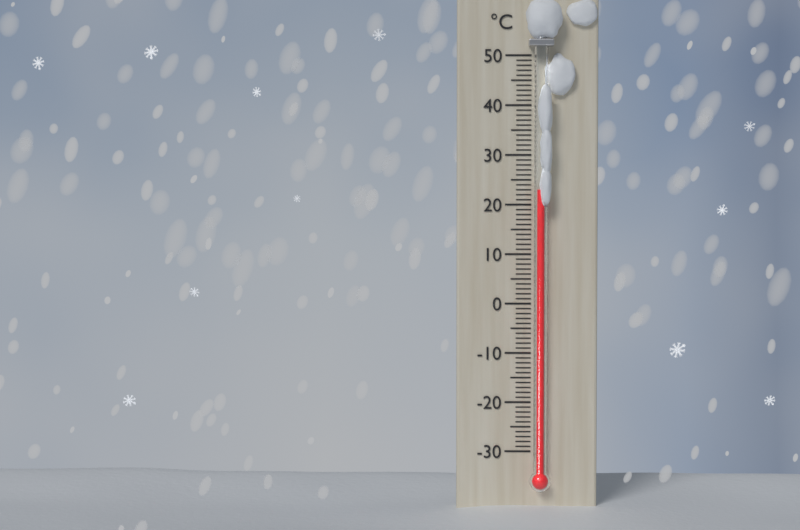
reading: 23 °C
